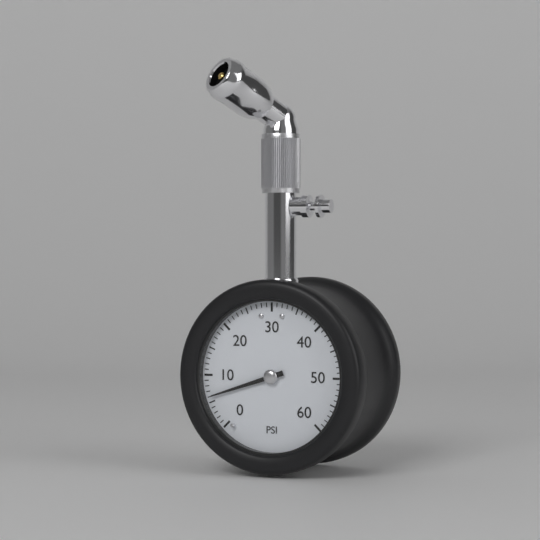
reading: 6 psi
